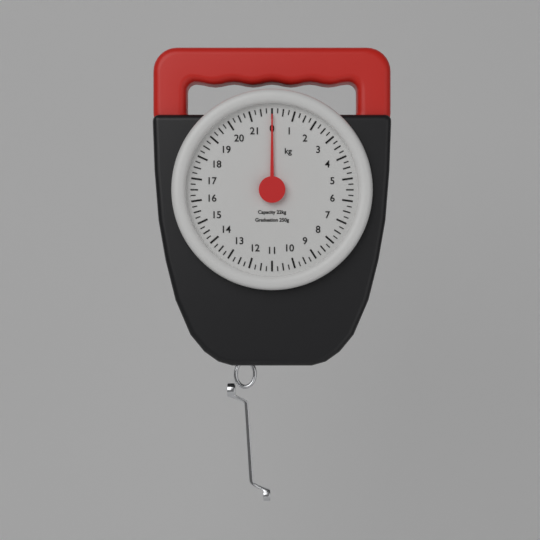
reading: 0.00 kg
